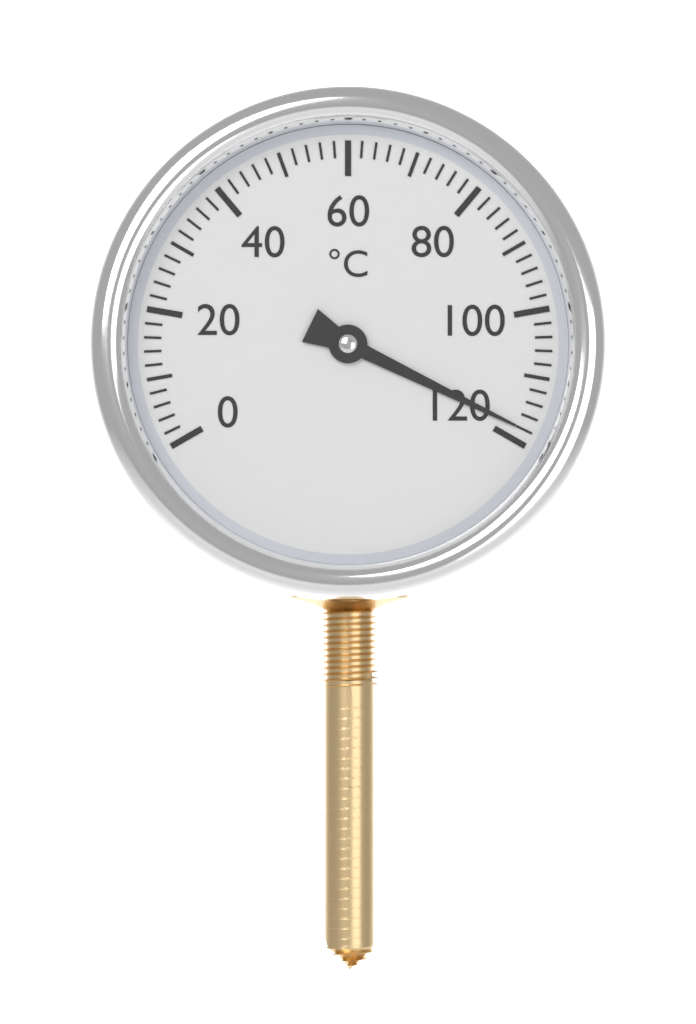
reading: 118 °C
